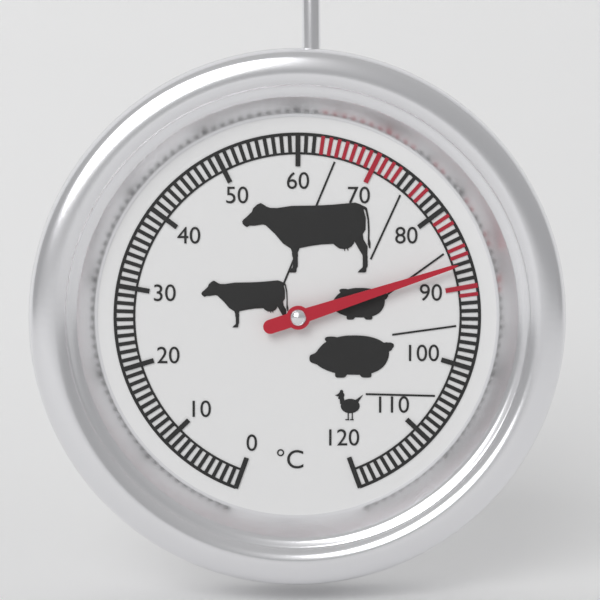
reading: 87 °C
